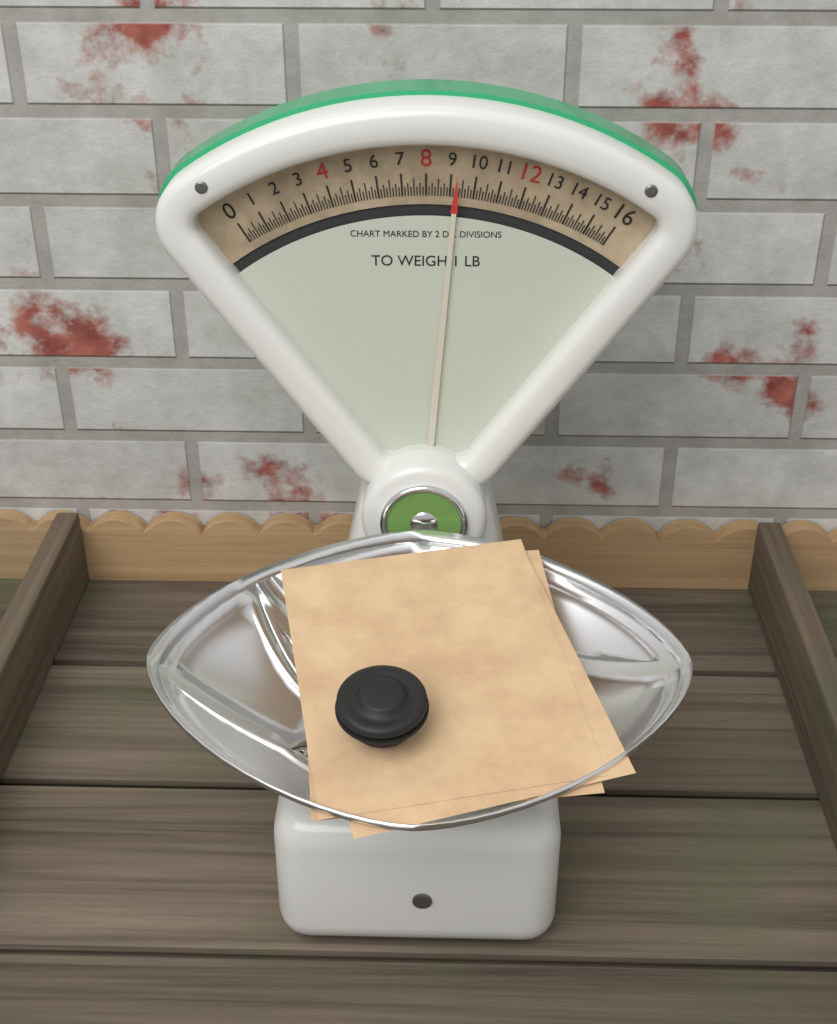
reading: 9.250 oz
